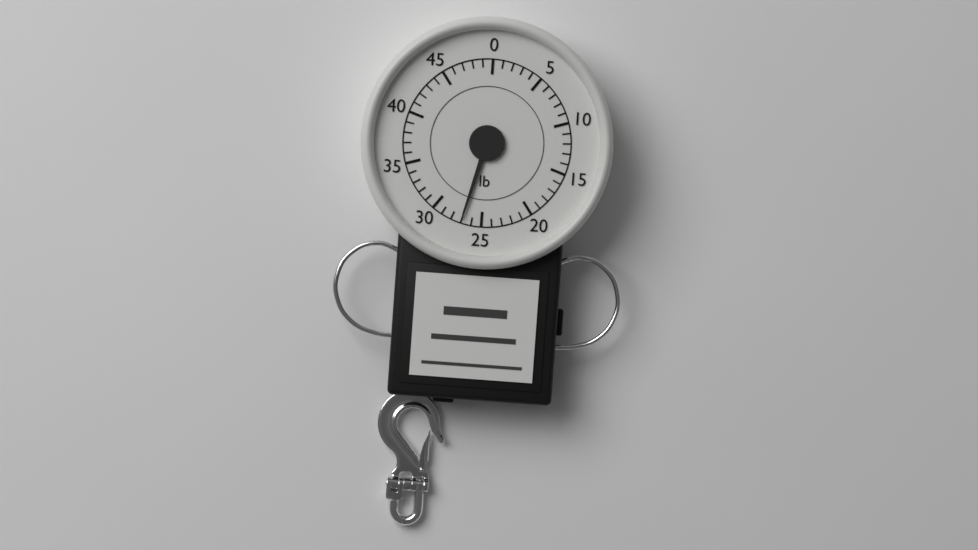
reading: 27 lb
